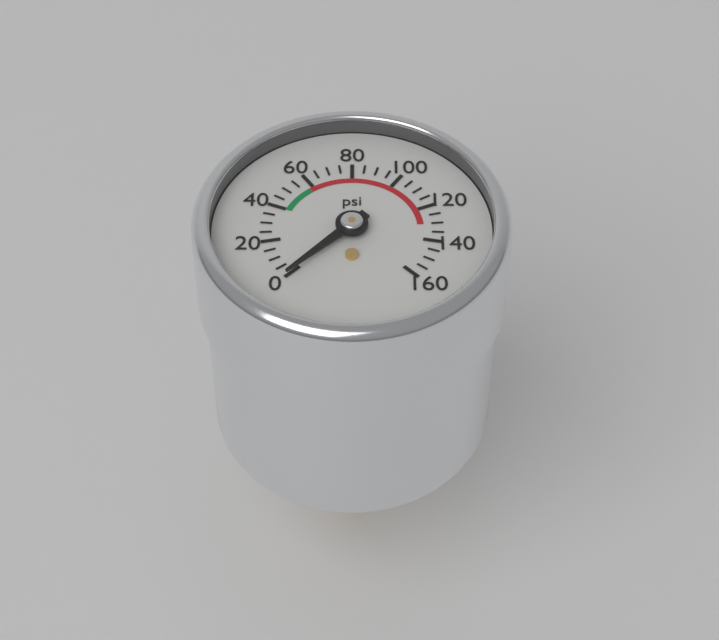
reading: 0 psi
